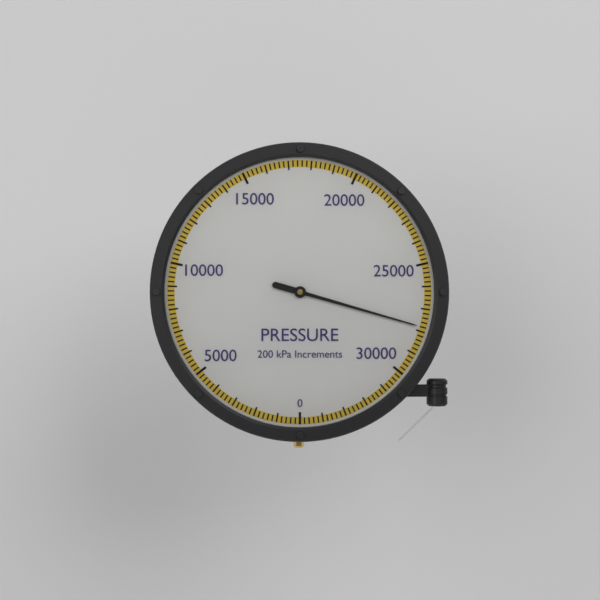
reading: 27800 kPa
